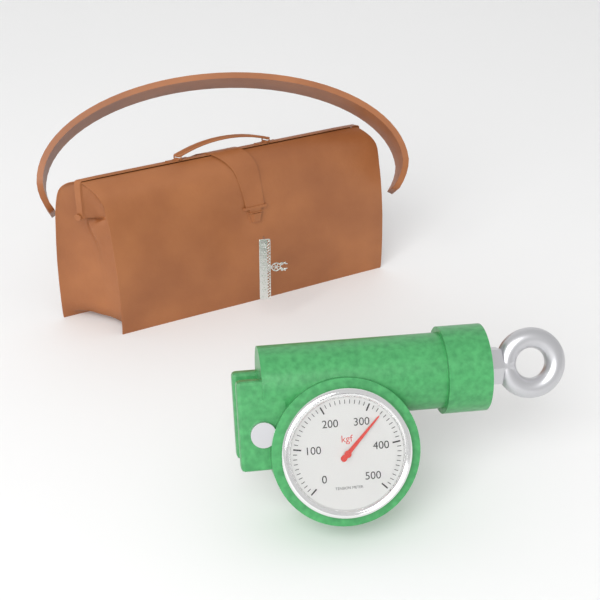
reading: 330 kgf
